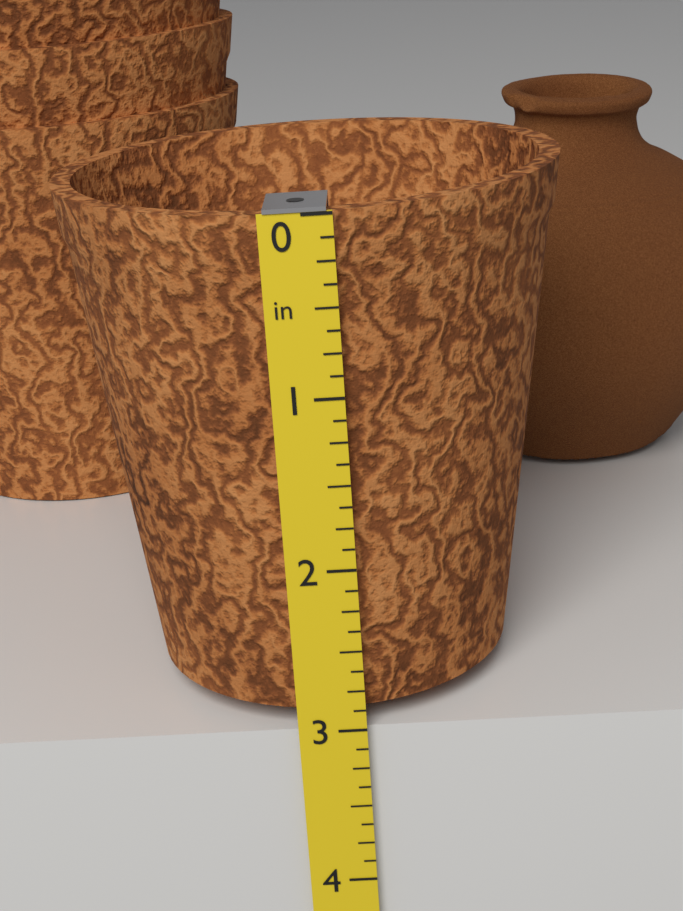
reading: 2.875 in
